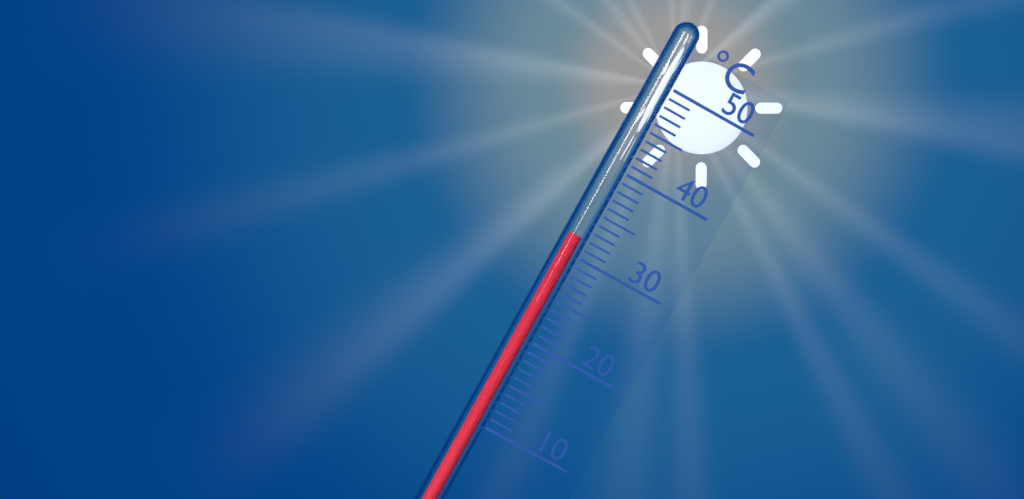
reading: 32 °C
